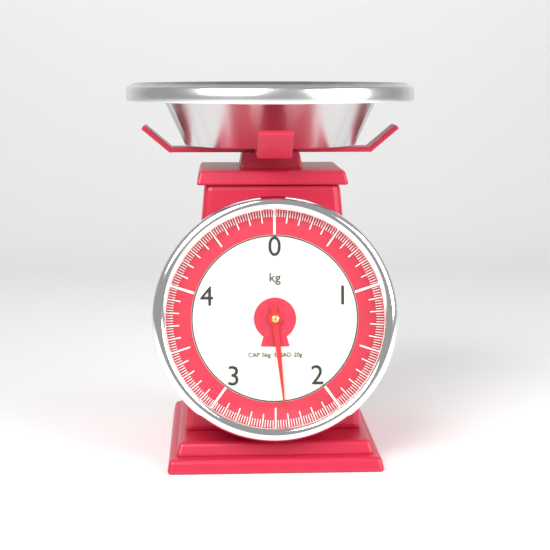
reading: 2.42 kg
